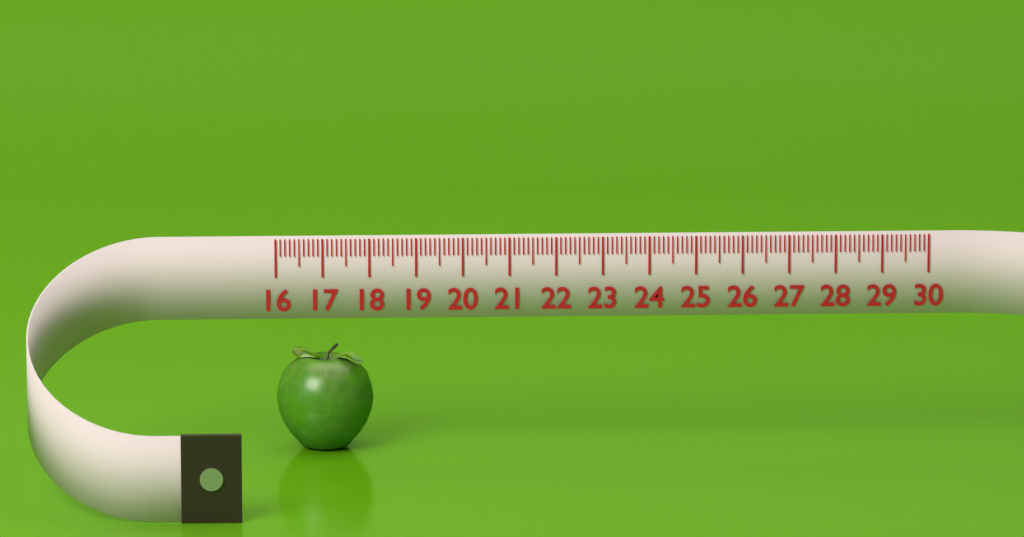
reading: 18.1 (no unit)
